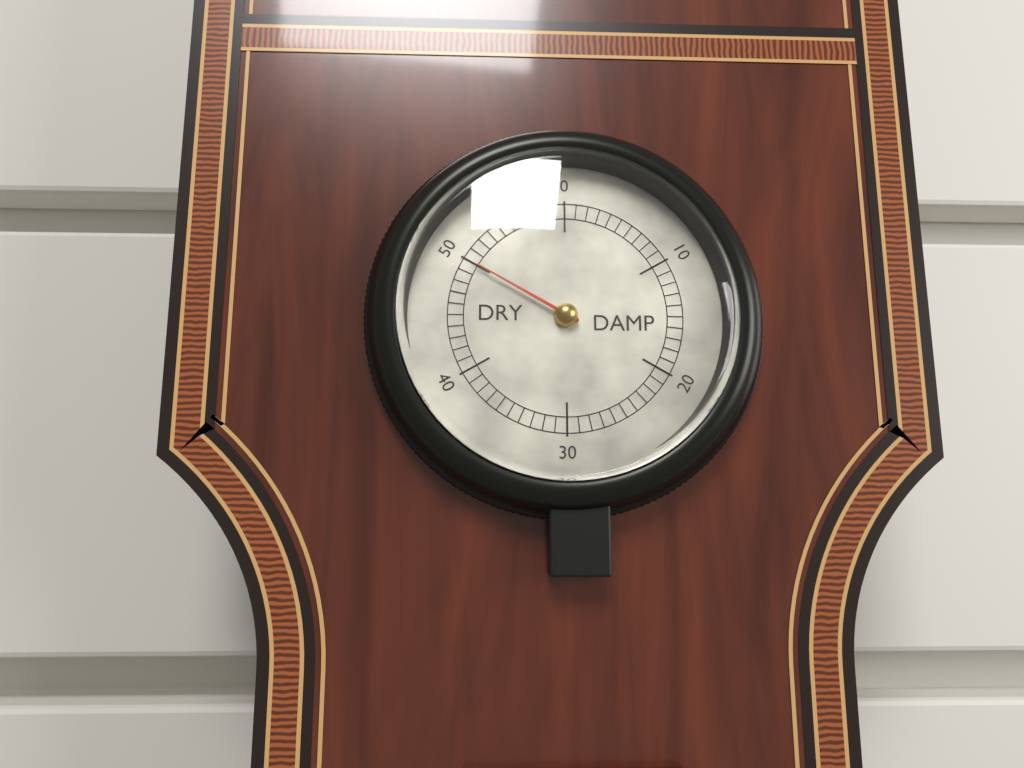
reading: 50 (no unit)
